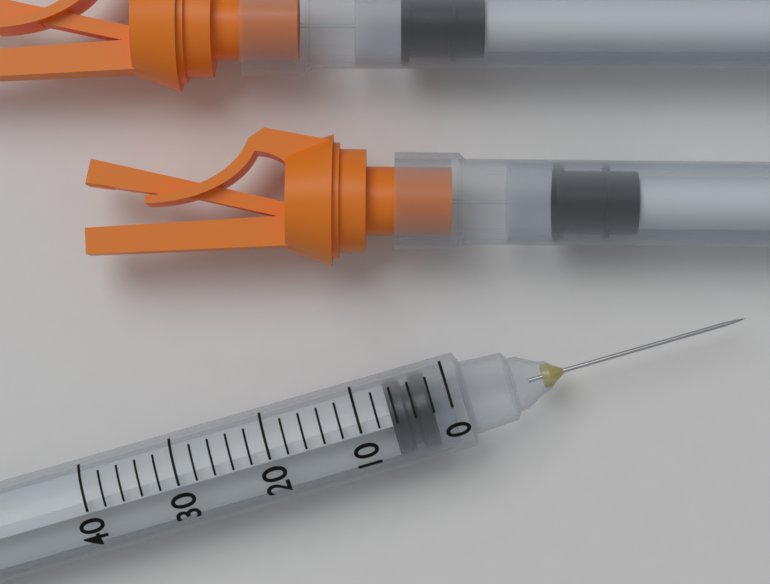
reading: 2 (no unit)
